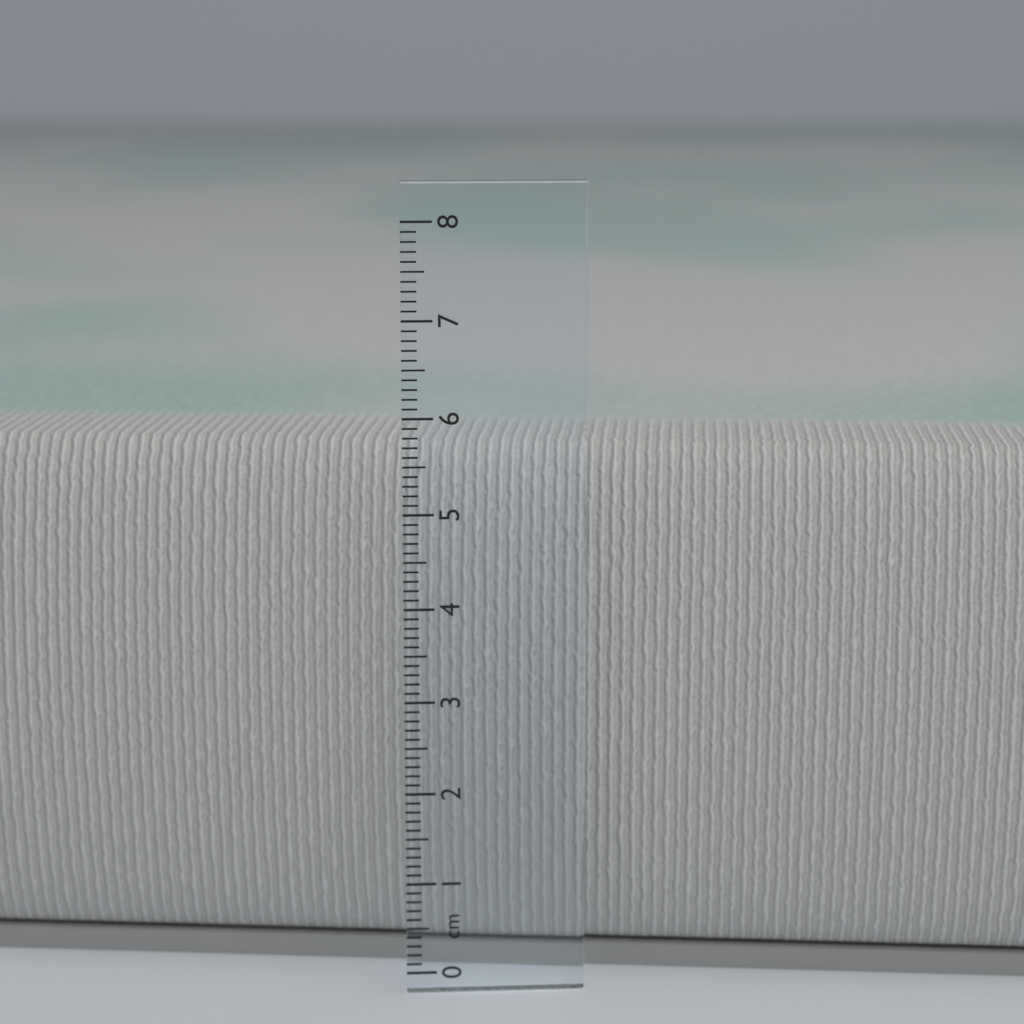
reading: 5.6 cm
